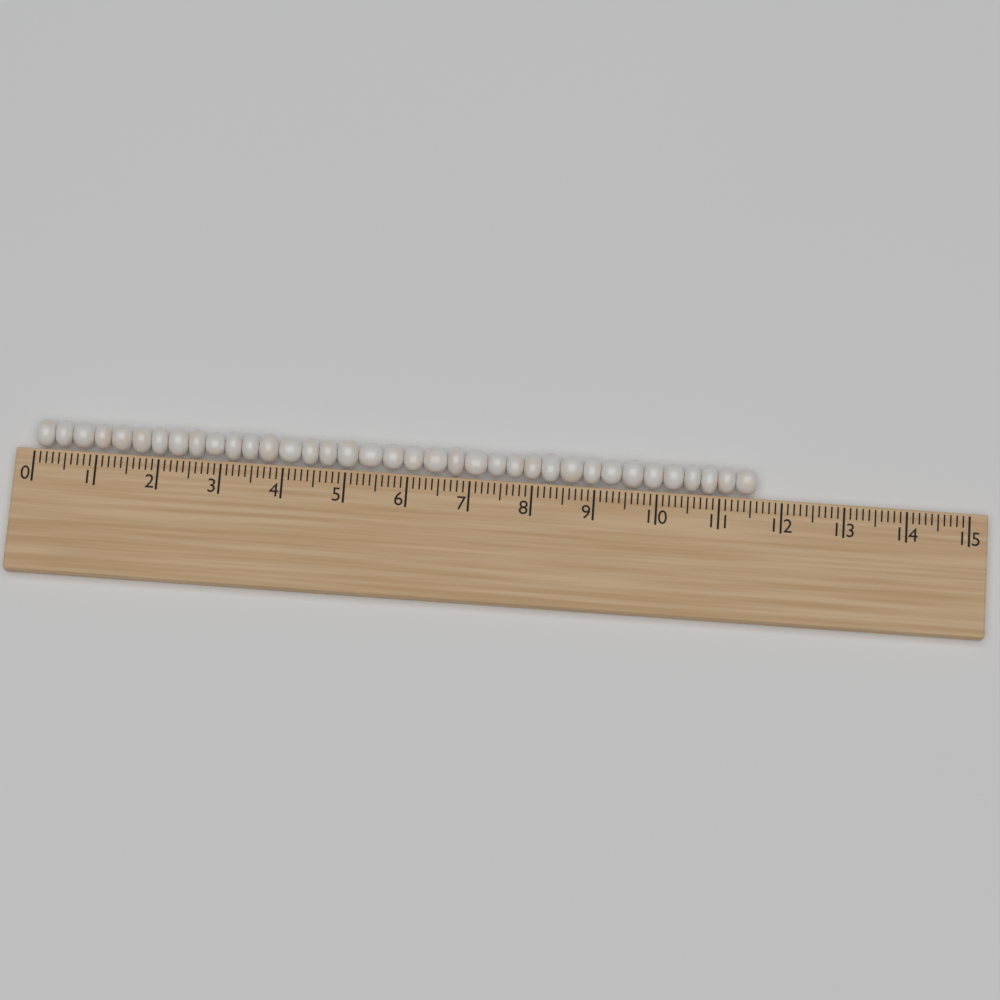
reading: 11.6 (no unit)
